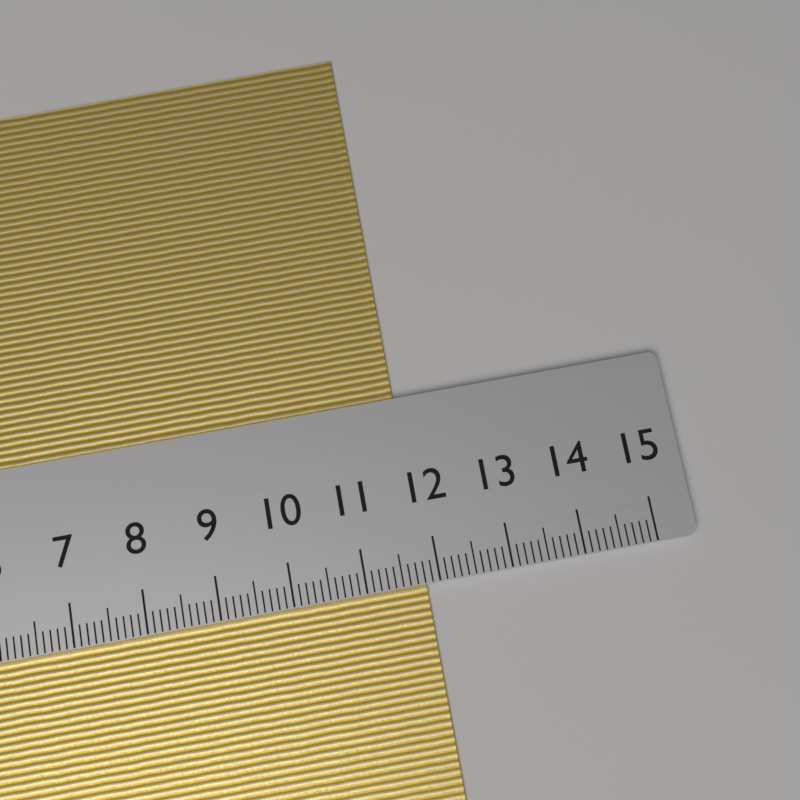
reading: 11.8 cm
